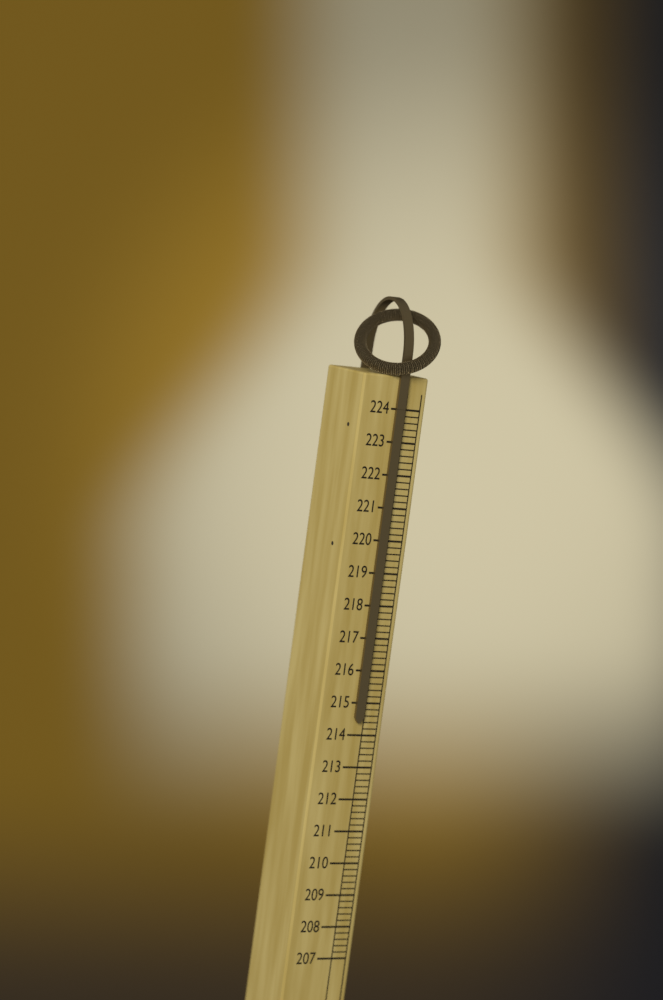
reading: 214.4 (no unit)
